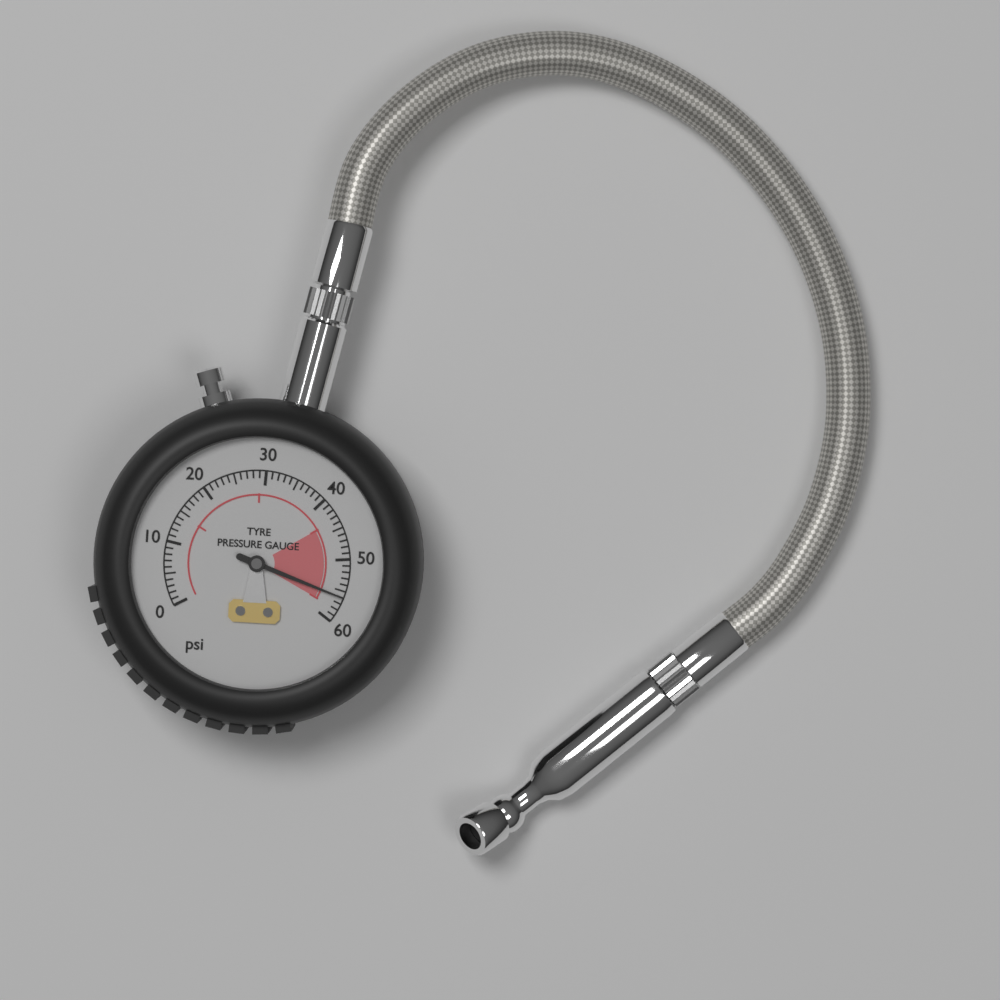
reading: 56 psi
